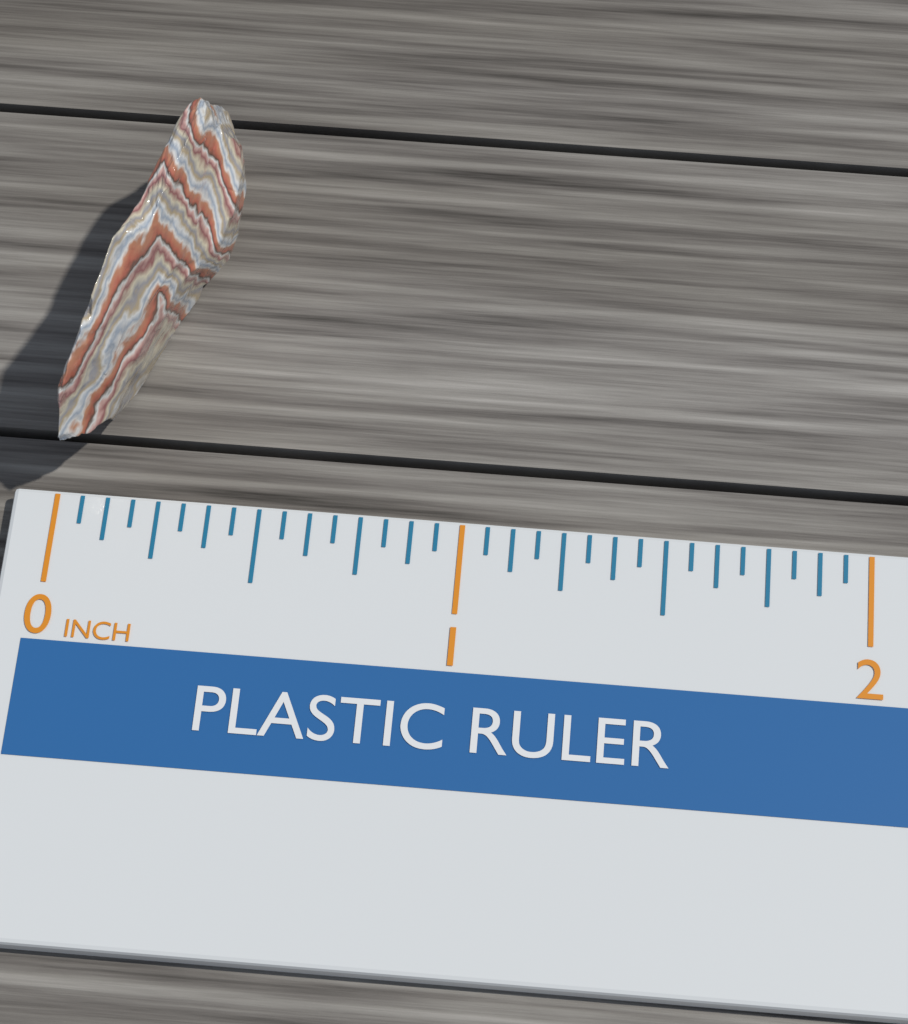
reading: 0.3750 inch
